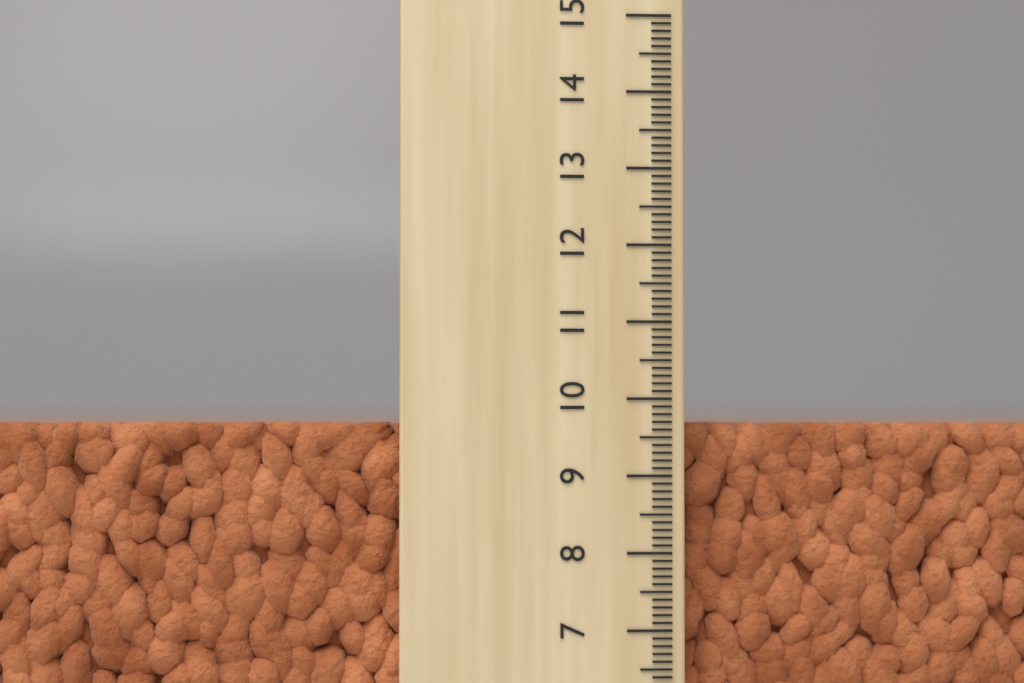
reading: 9.7 (no unit)
